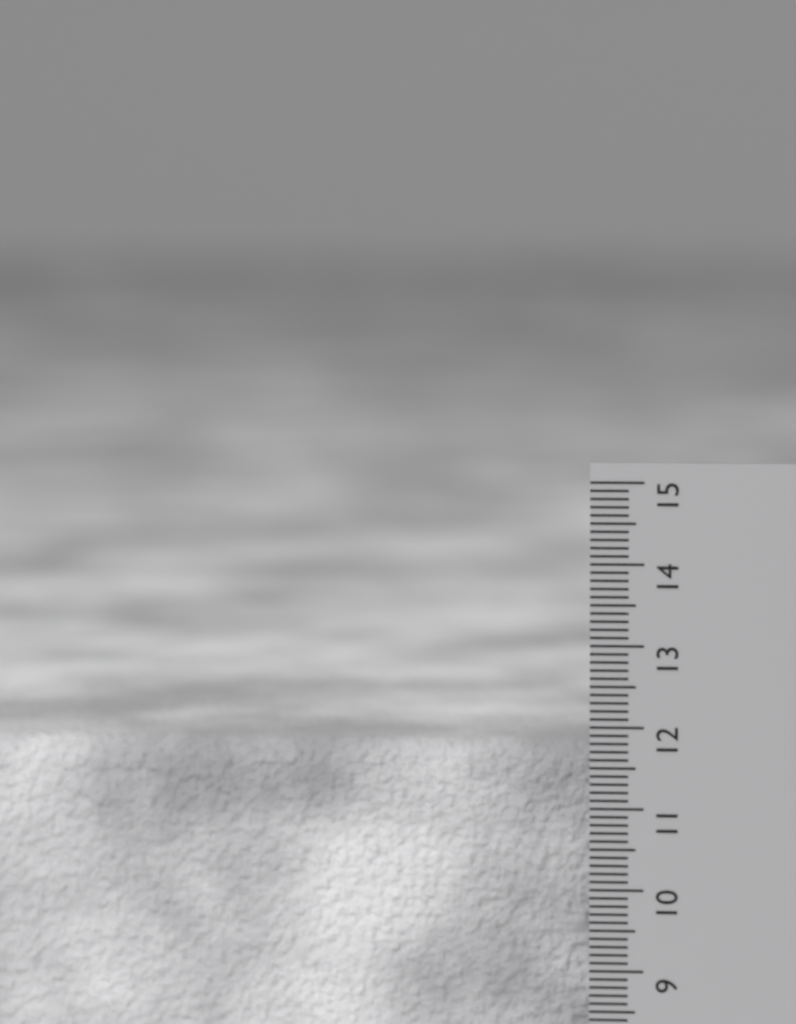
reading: 11.7 cm
